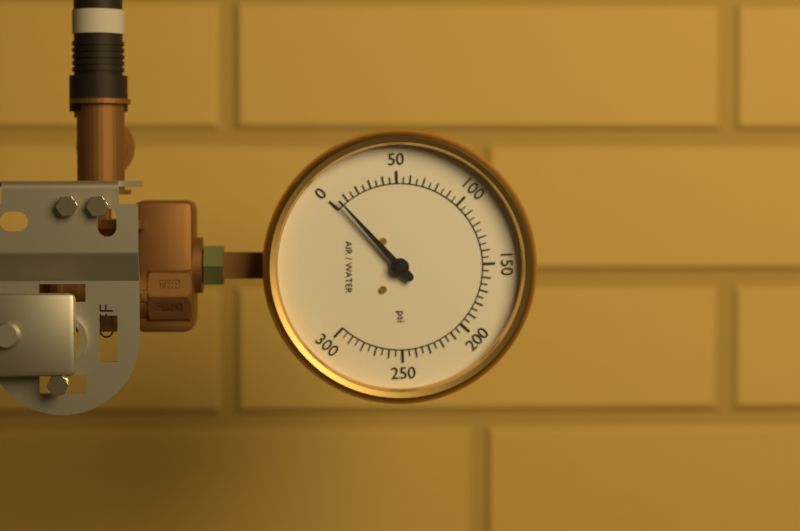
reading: 5 psi
